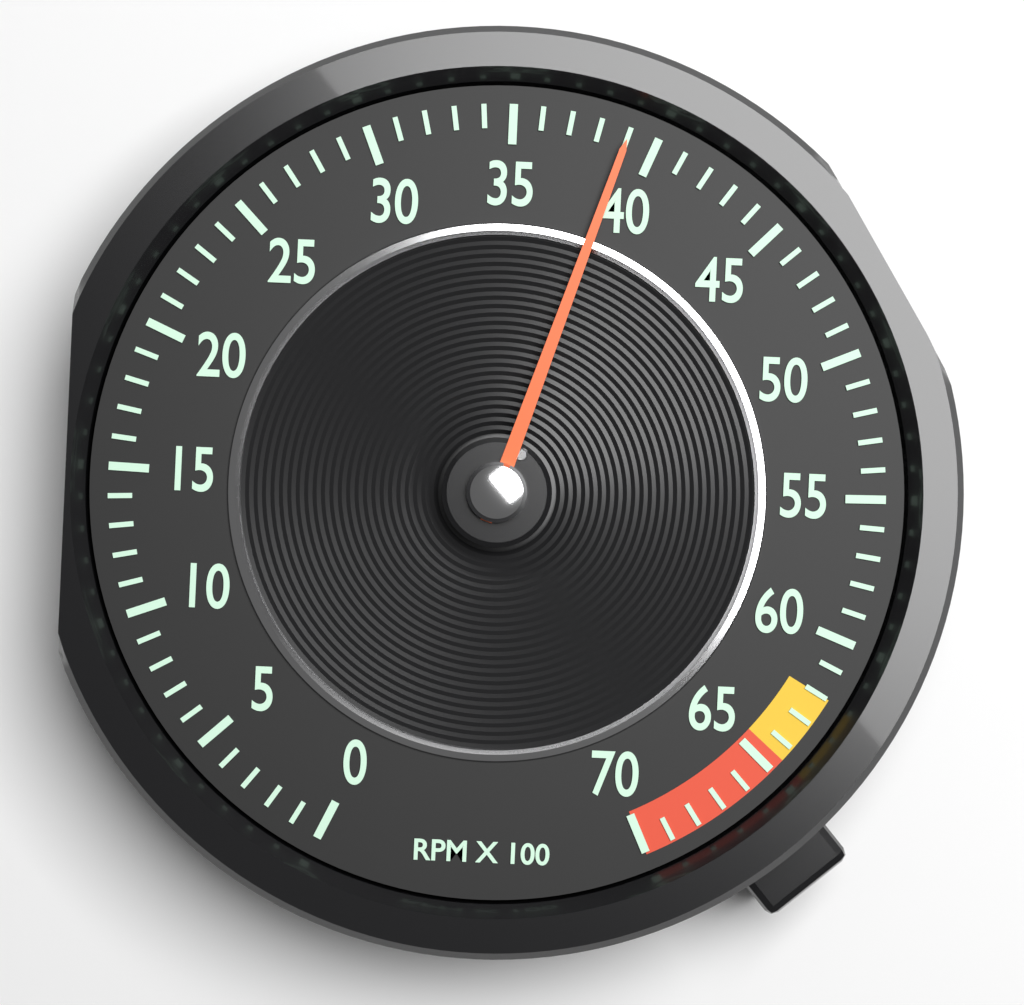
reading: 39 RPM x 100
